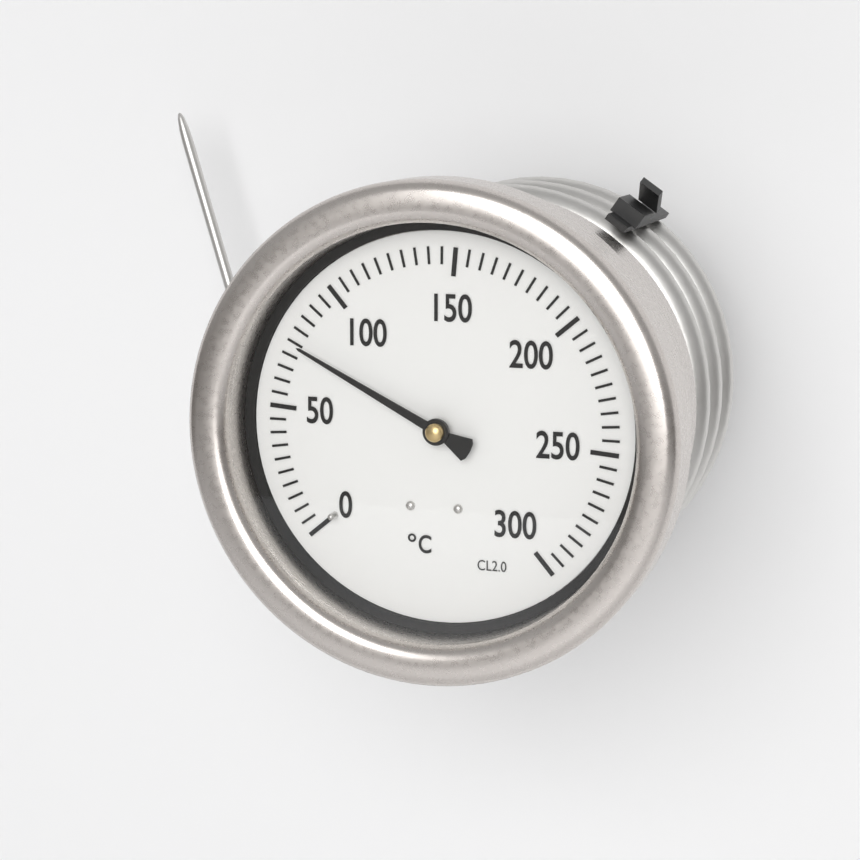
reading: 75 °C
